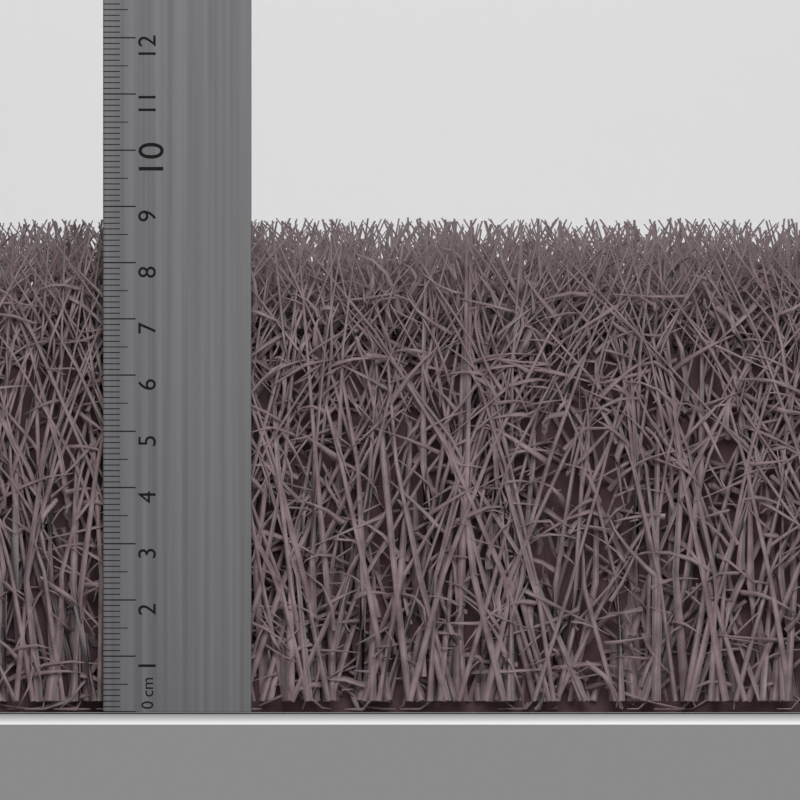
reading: 8.8 cm
